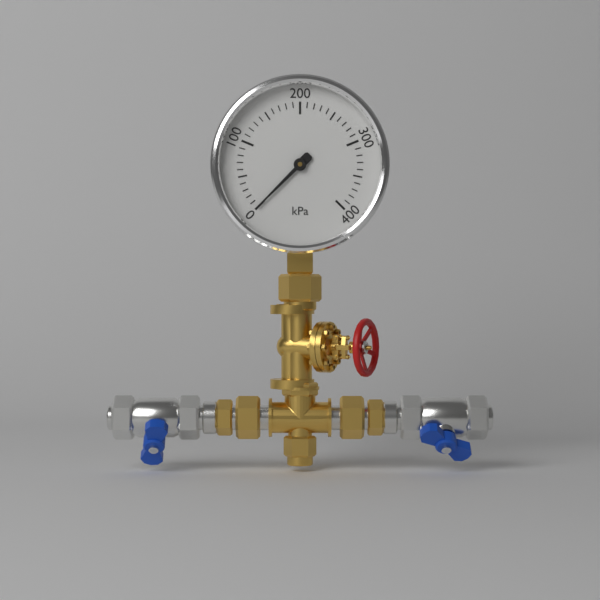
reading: 0 kPa
